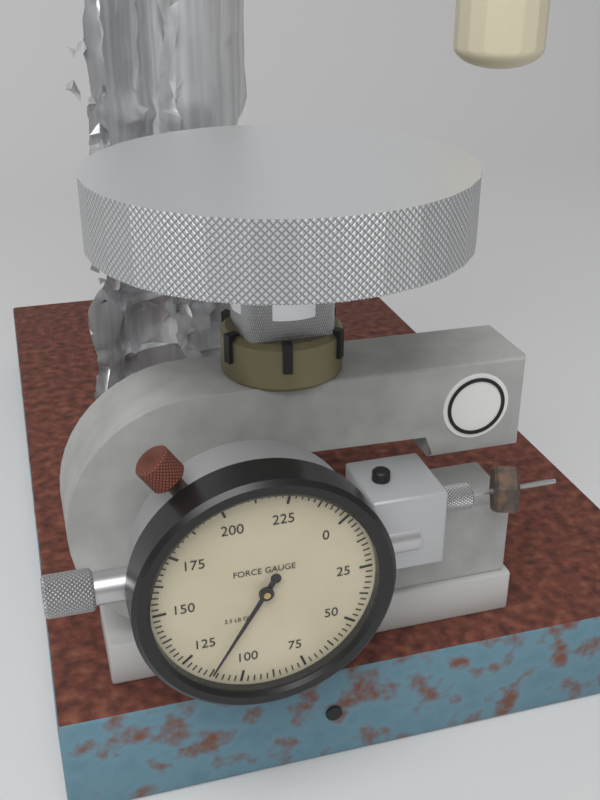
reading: 112.5 lb
